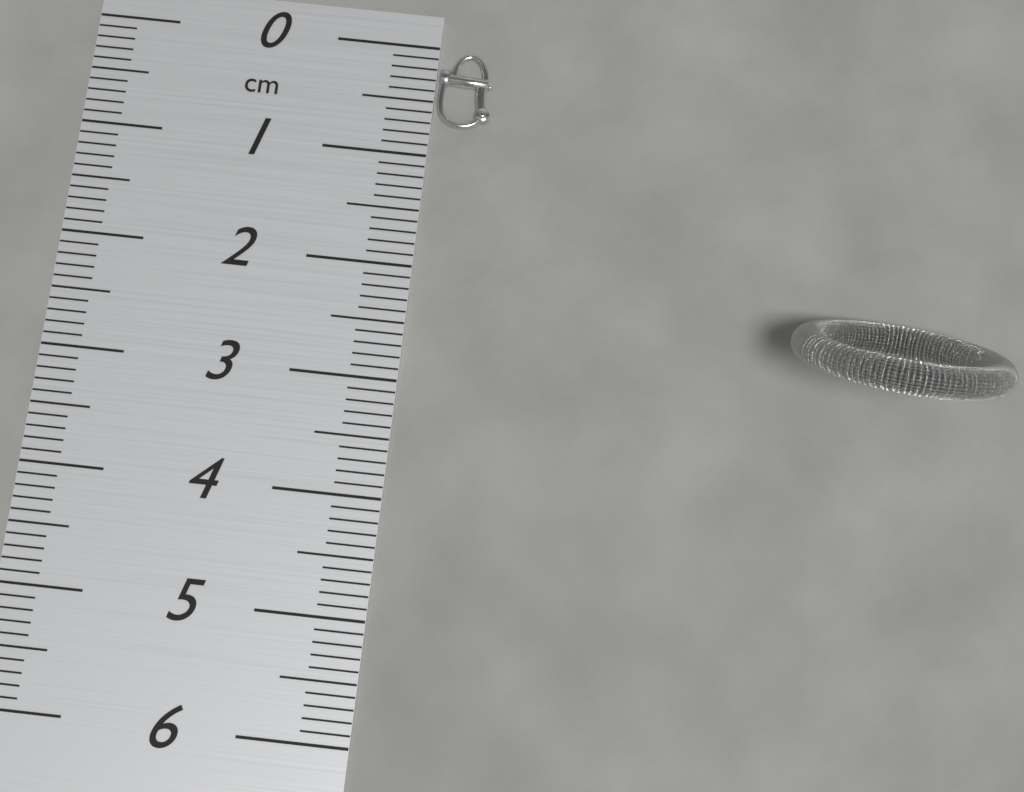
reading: 0.7 cm
